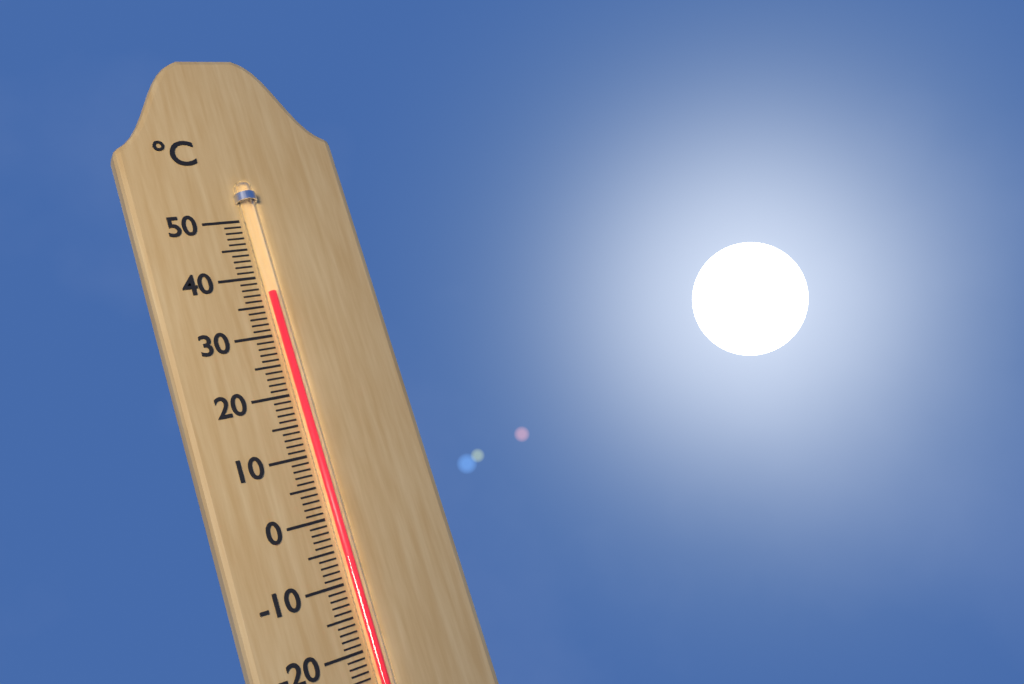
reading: 37 °C
